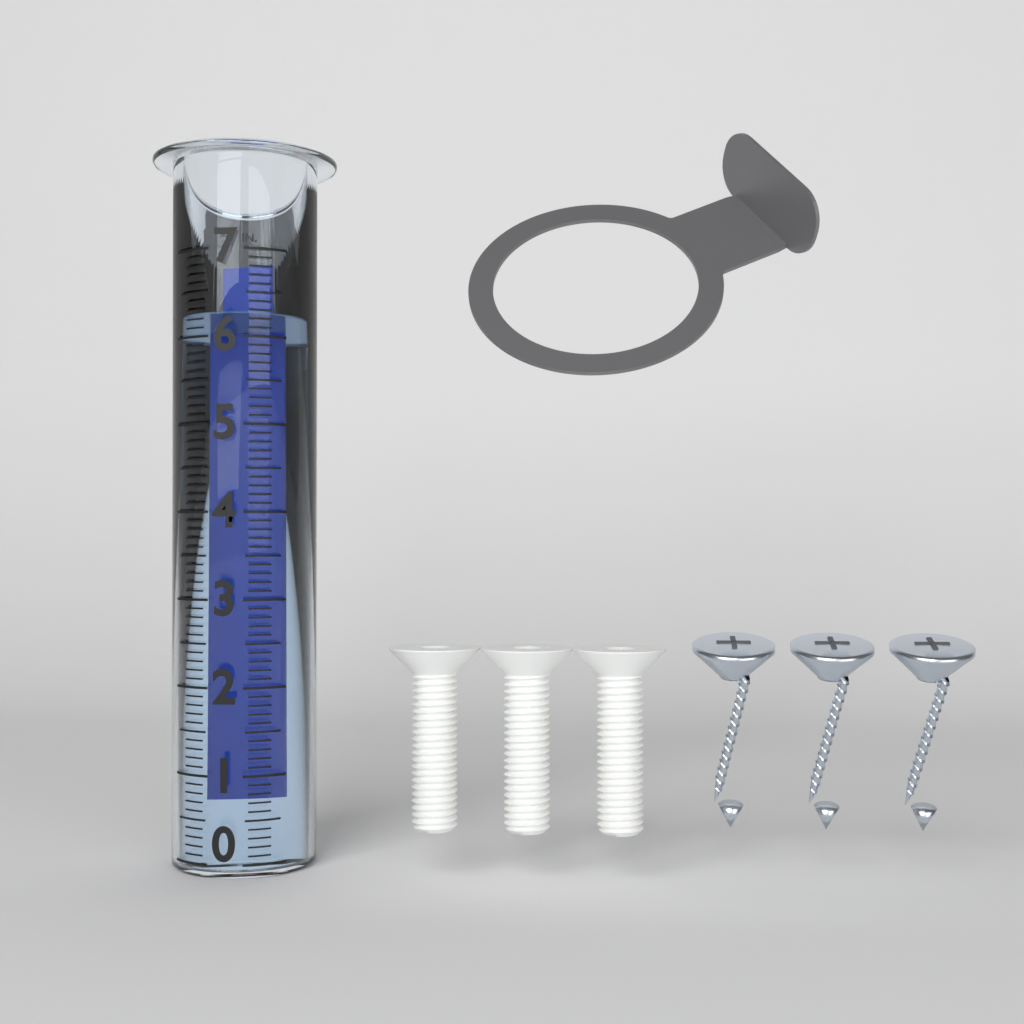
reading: 6.3 in
